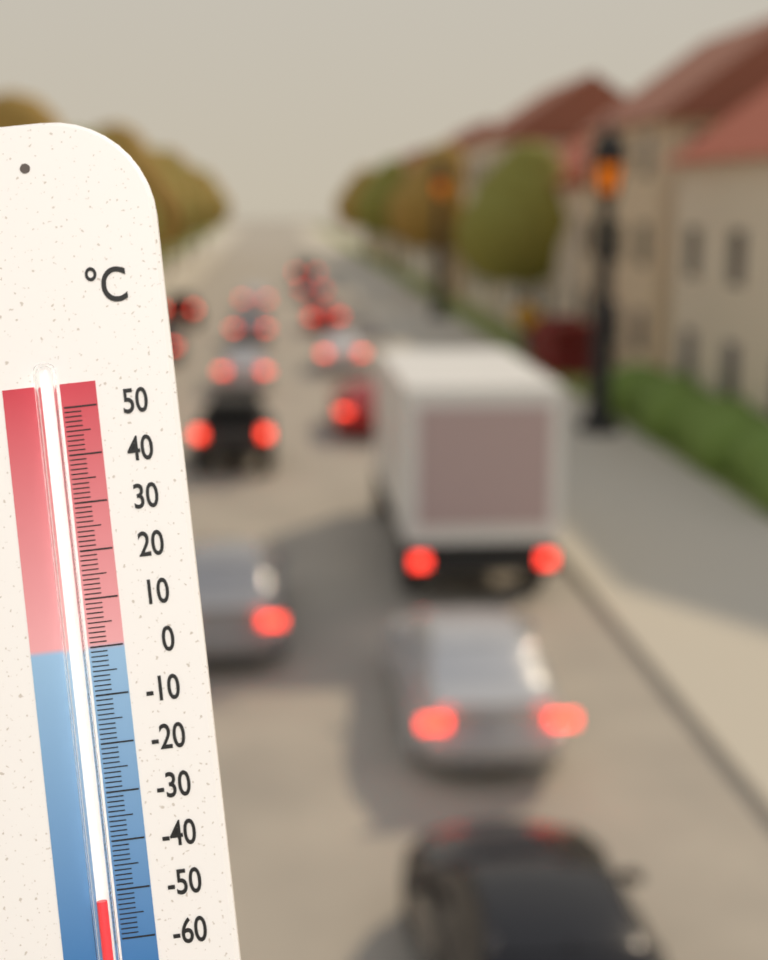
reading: -51 °C
